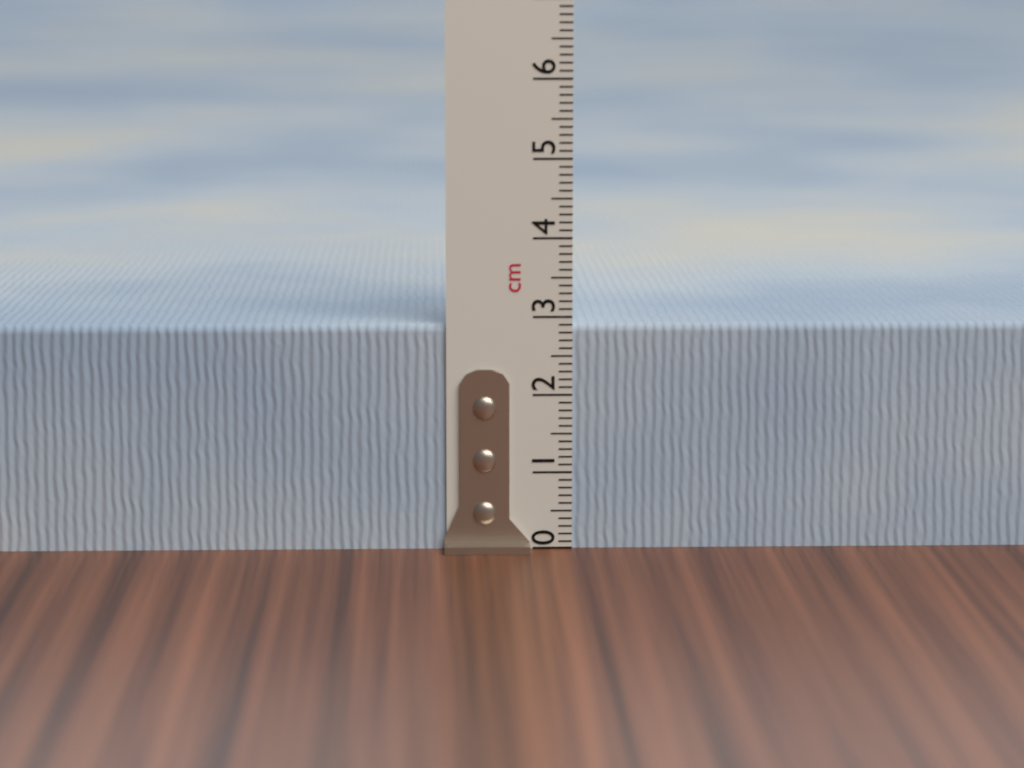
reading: 2.9 cm
